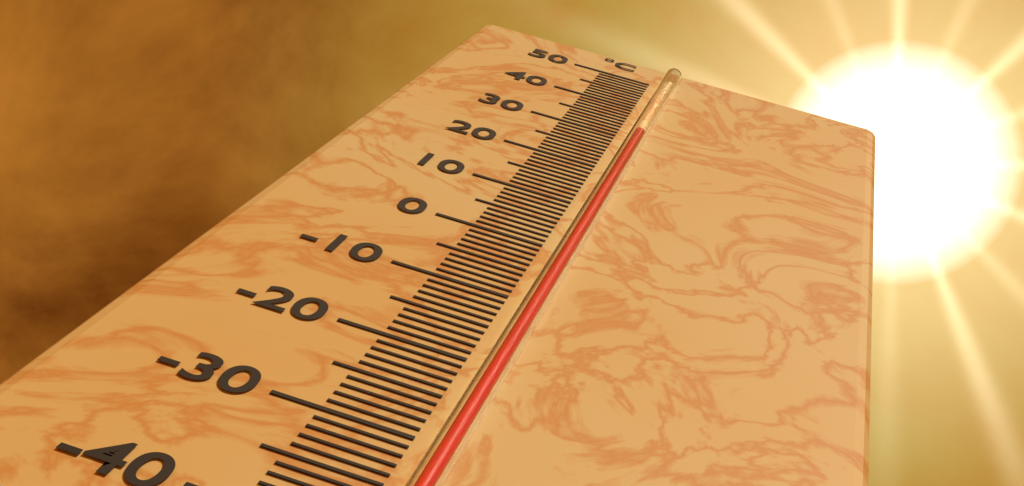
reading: 30 °C
